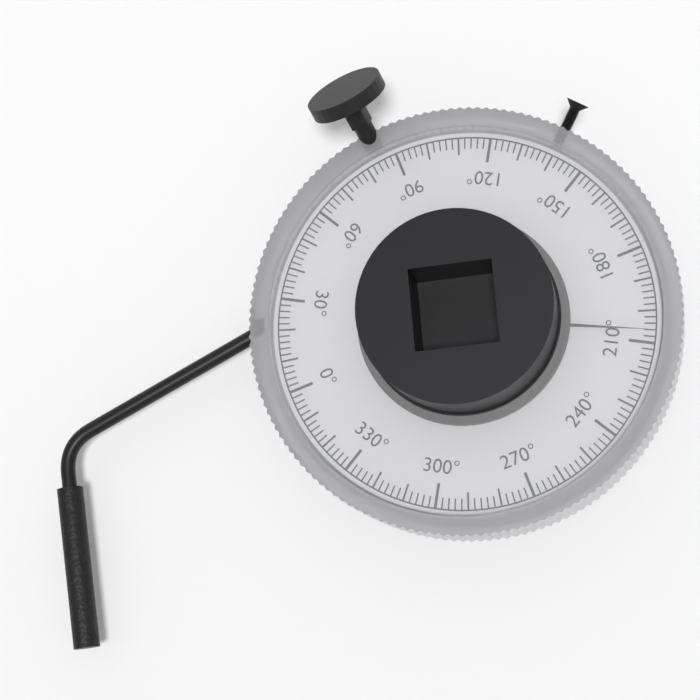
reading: 206 °
